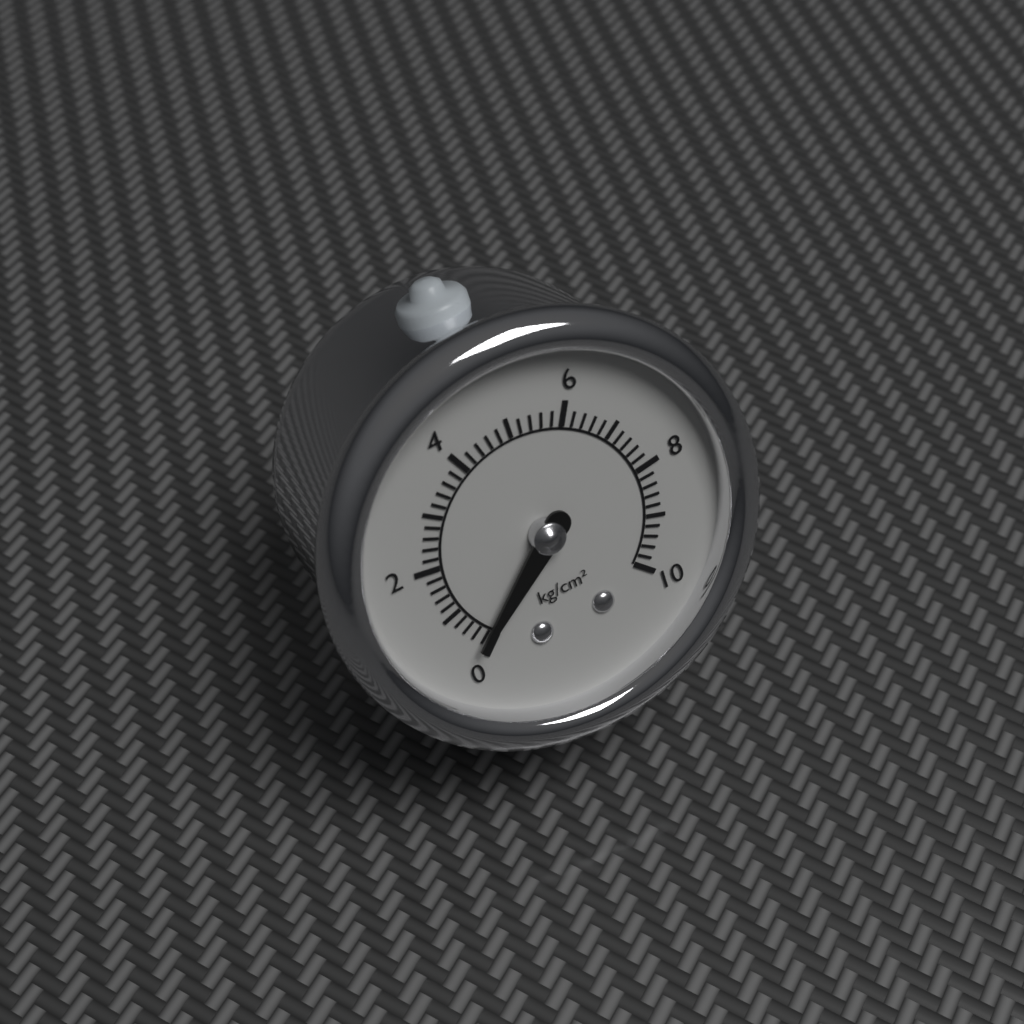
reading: 0.2 kg/cm²
